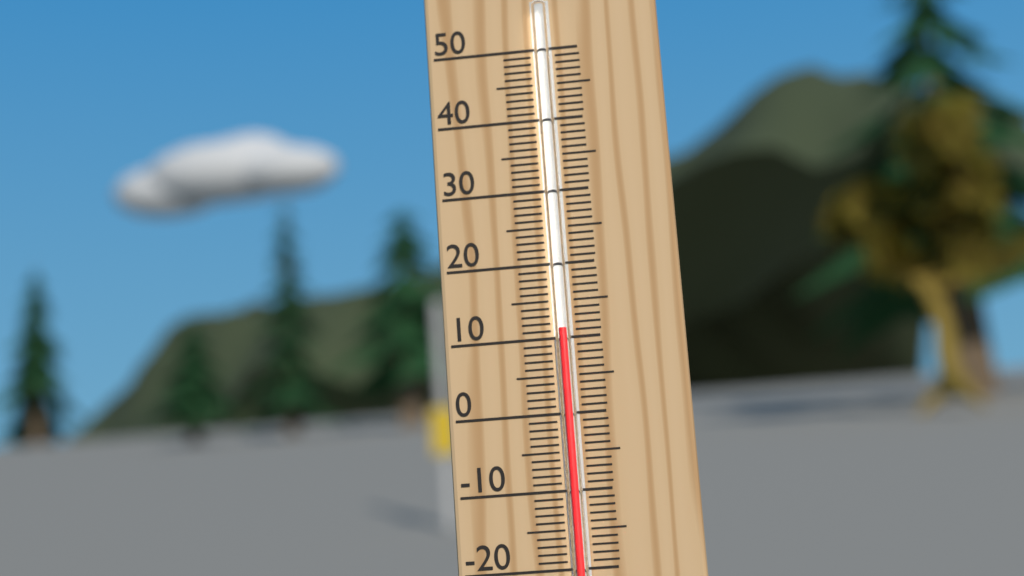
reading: 11 °C
